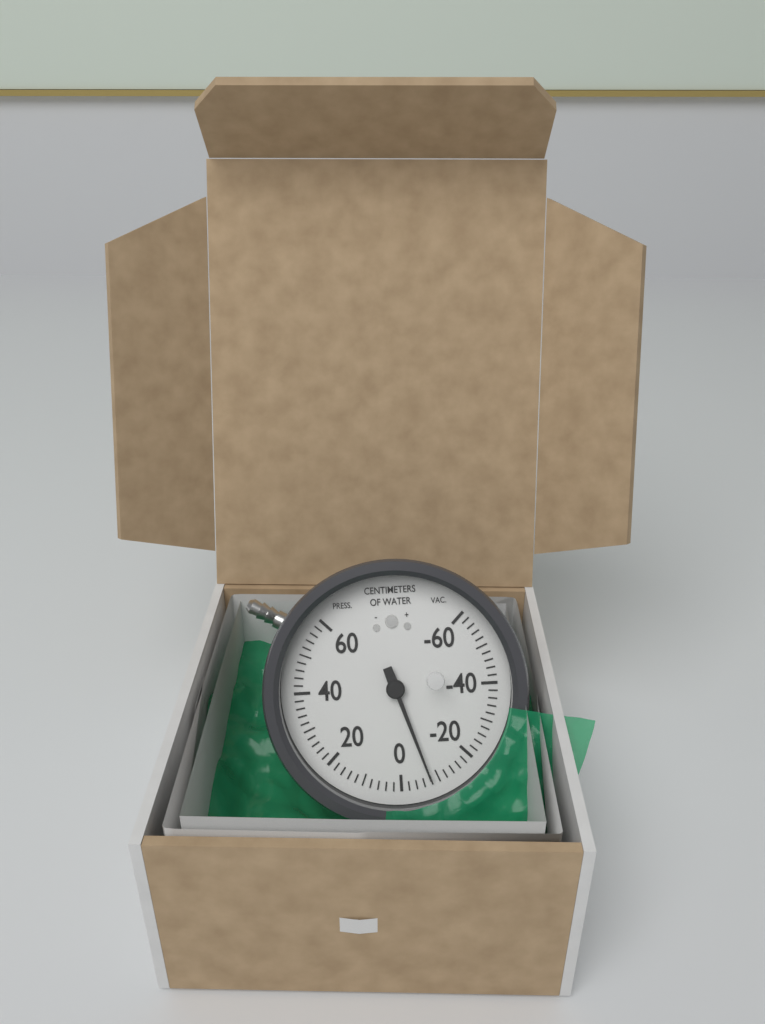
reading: -8 cmH2O
